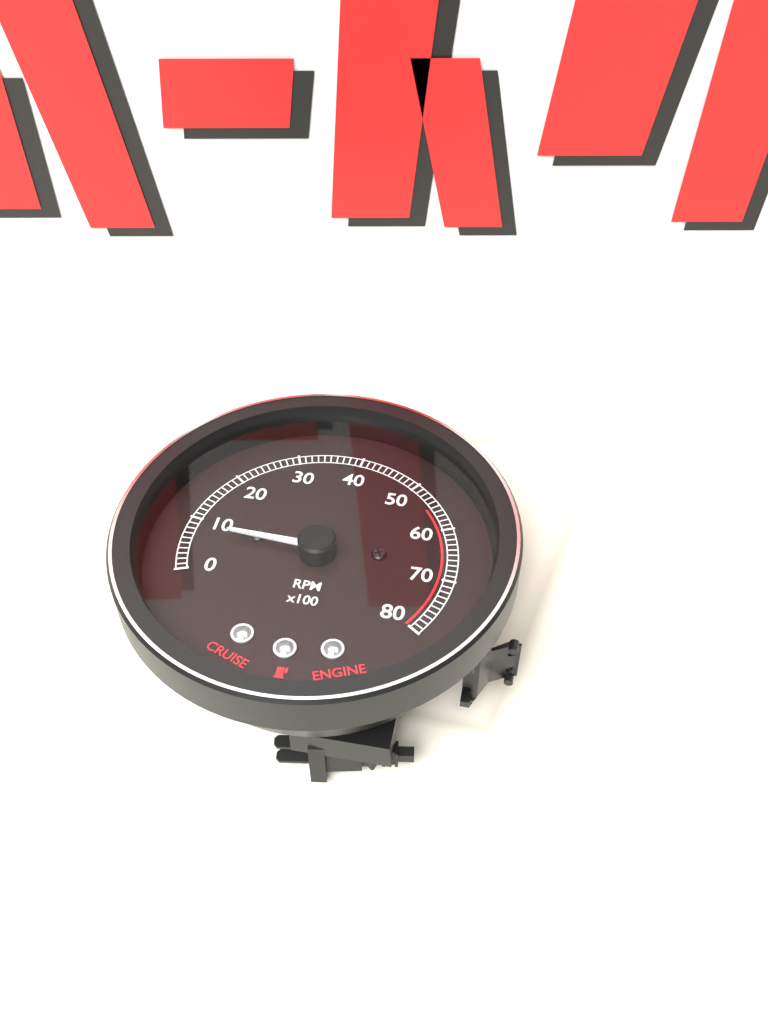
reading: 800 RPM
